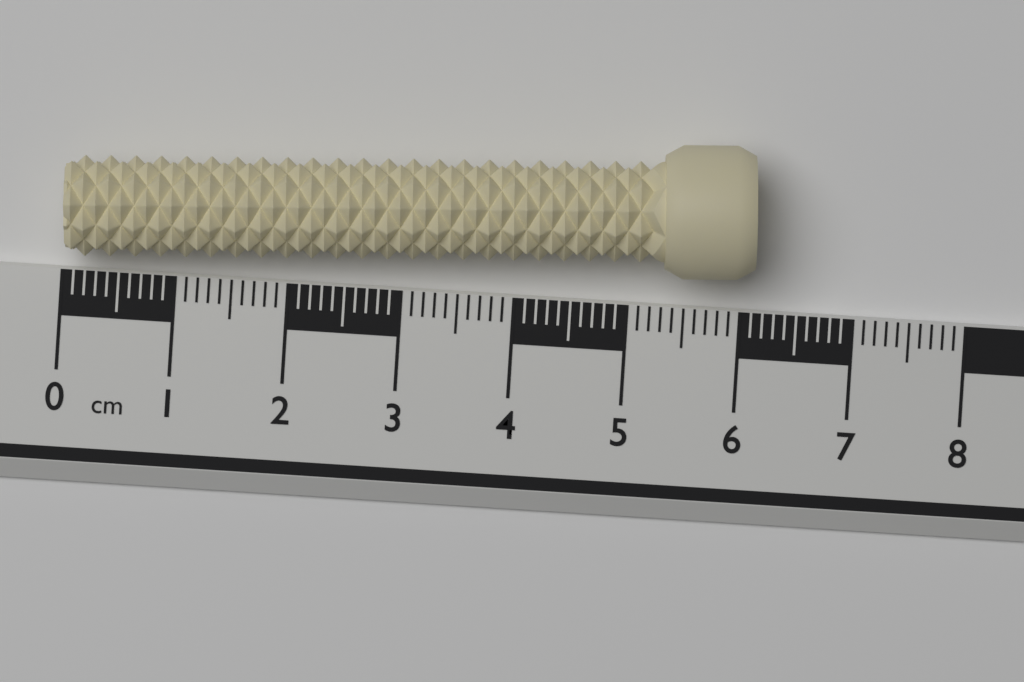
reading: 6.1 cm
